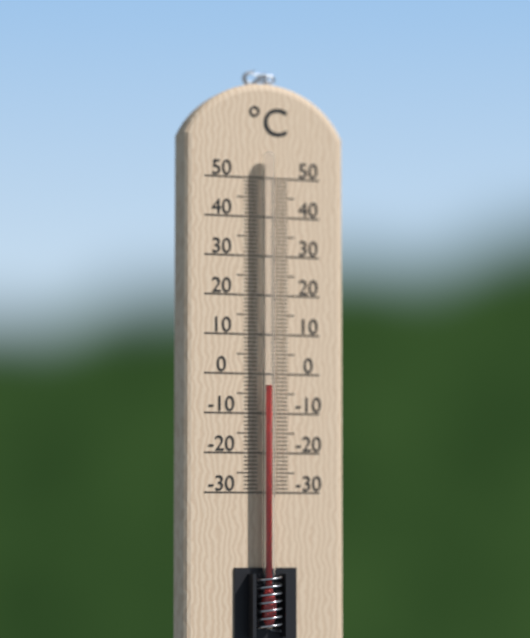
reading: -3 °C
